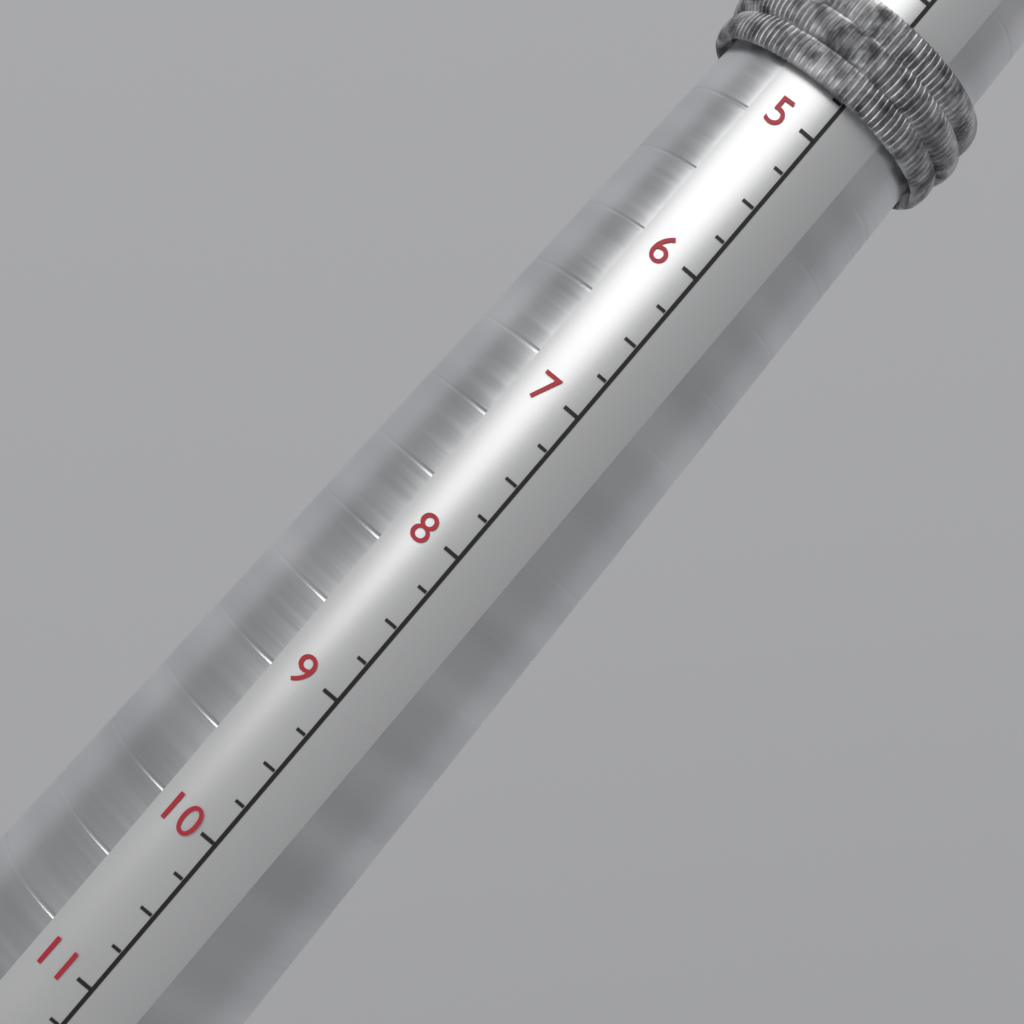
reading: 4.75 (no unit)
